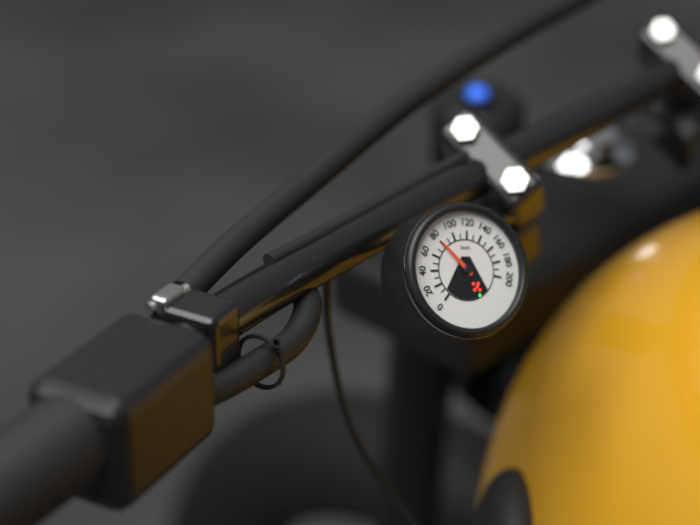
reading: 80 km/h
